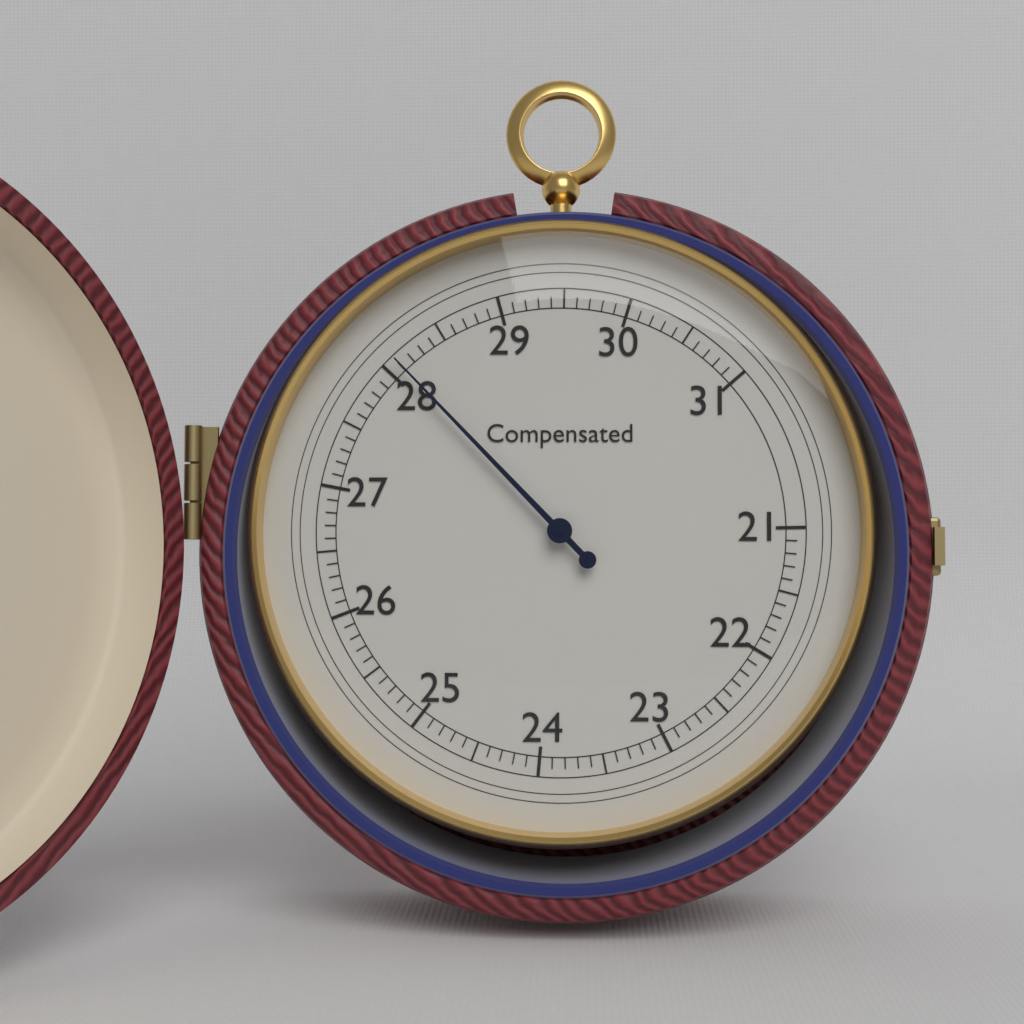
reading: 28.1 (no unit)
